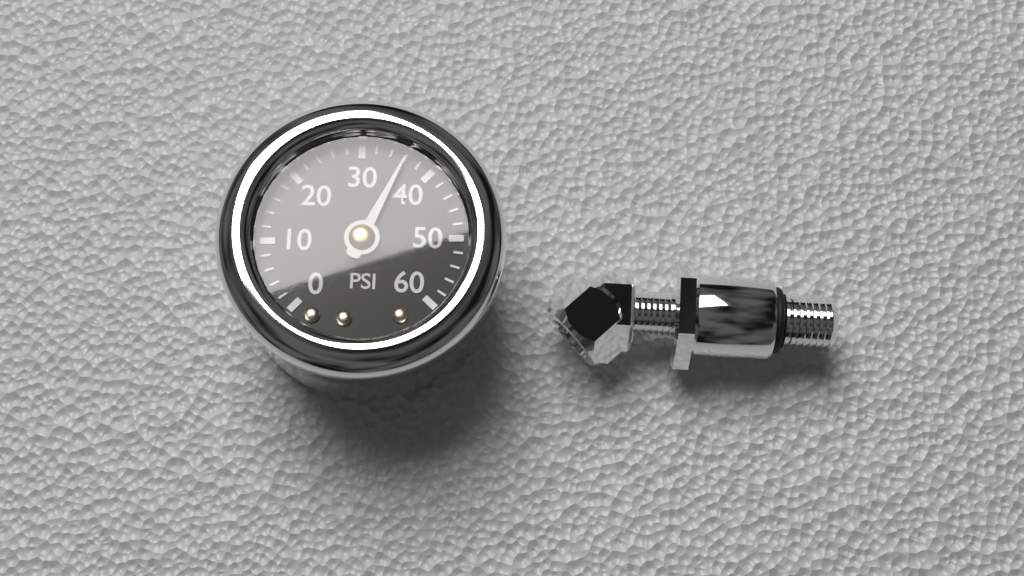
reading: 36 psi
